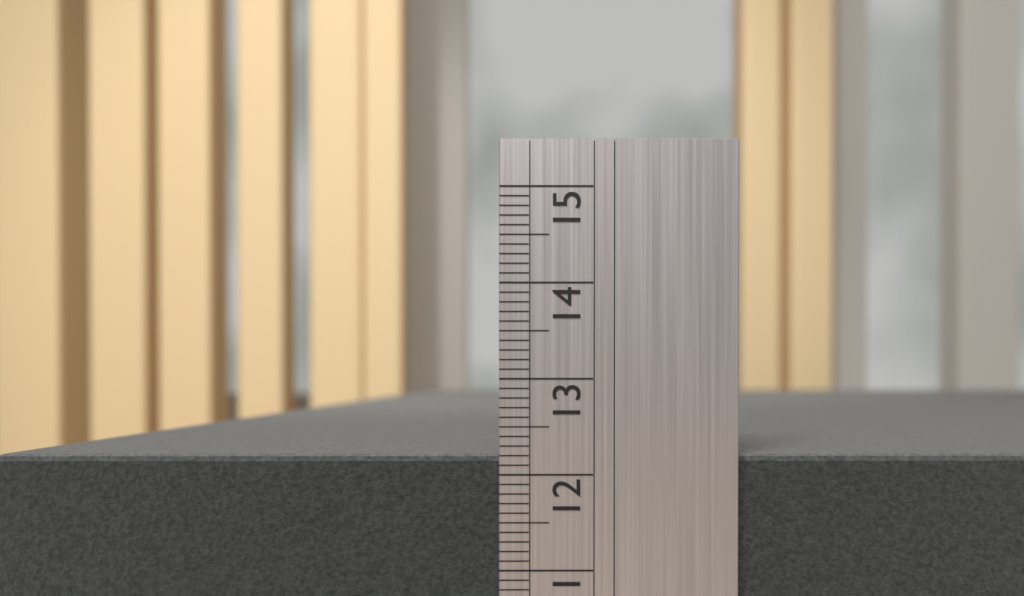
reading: 12.2 (no unit)
